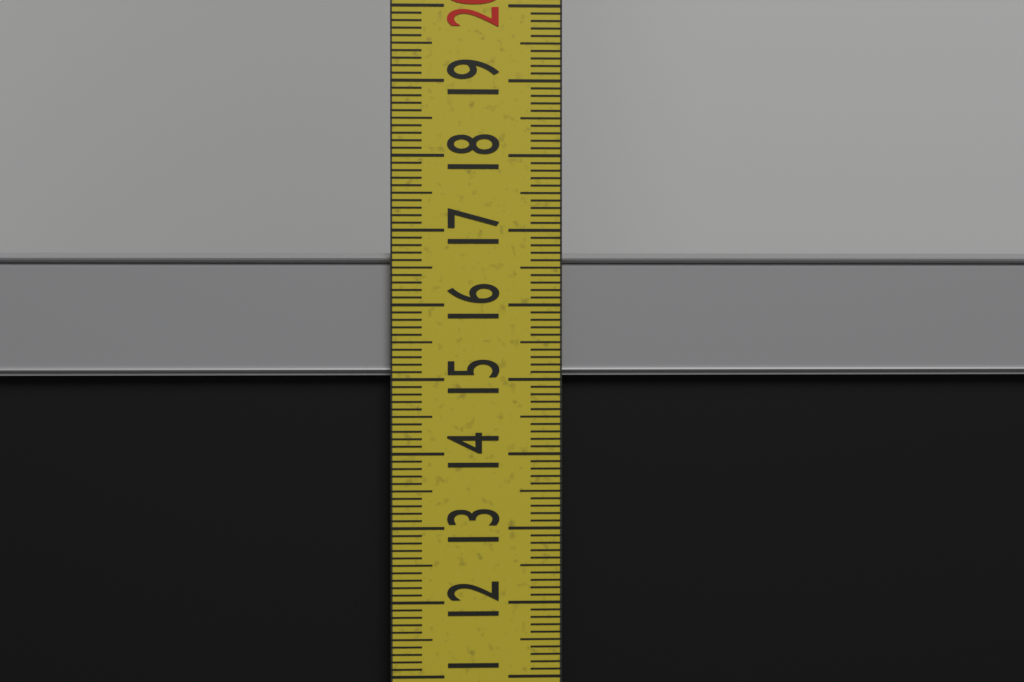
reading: 16.7 cm
